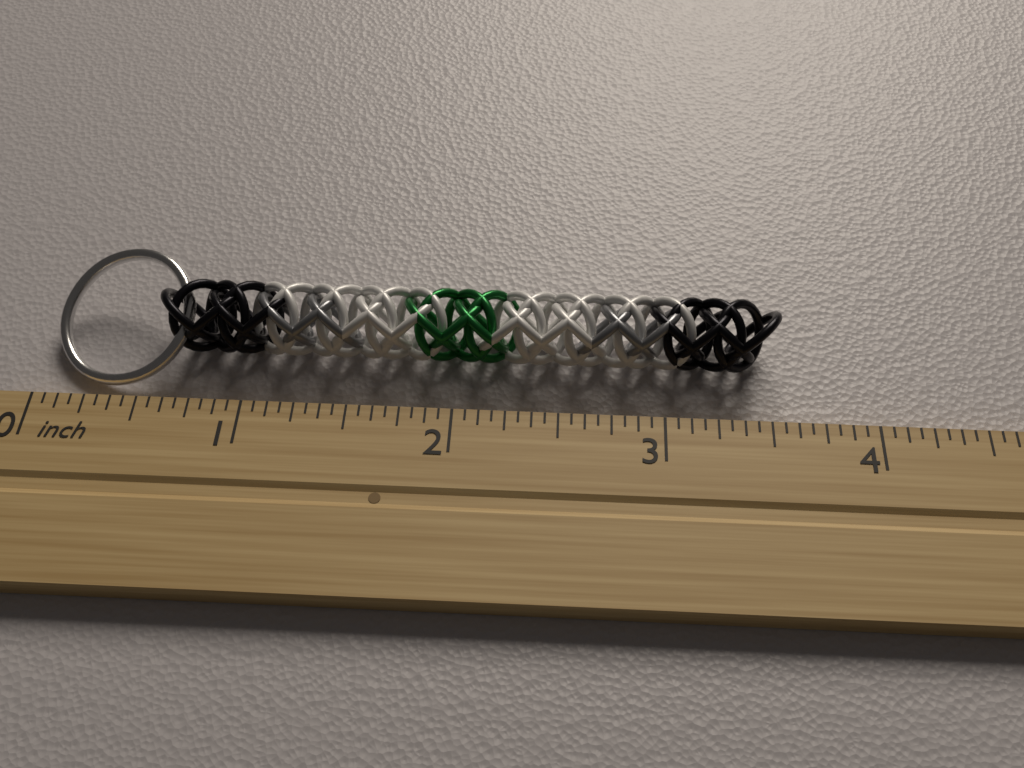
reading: 3.5625 inch
